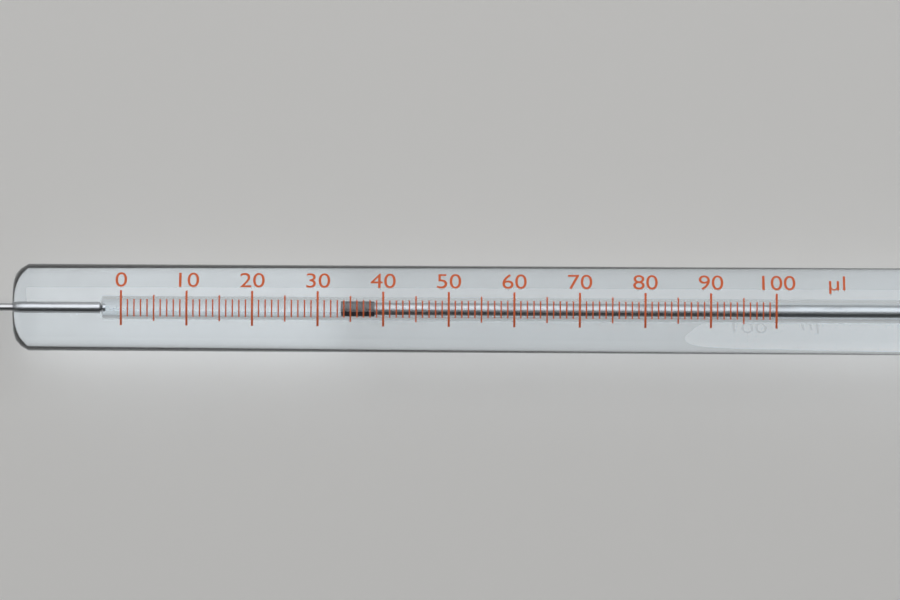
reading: 34 µl
